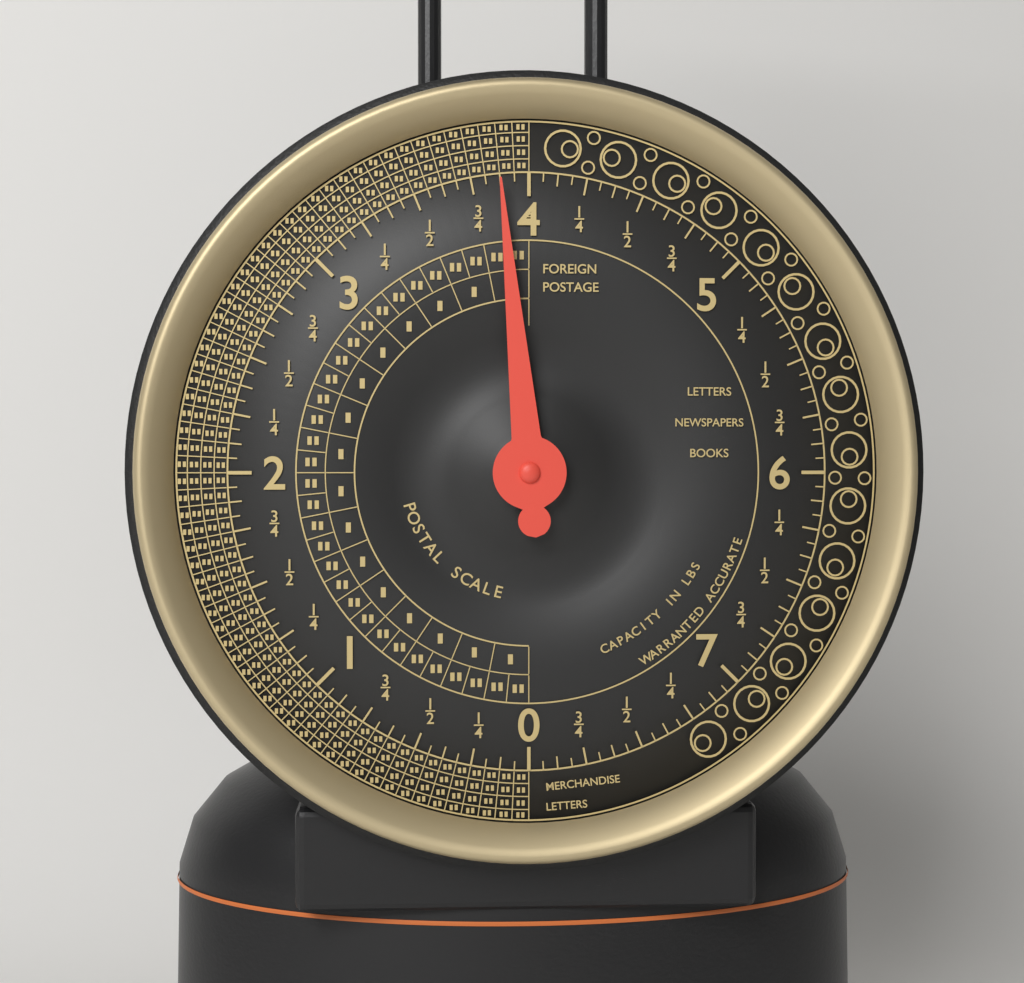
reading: 3.8750 lbs
